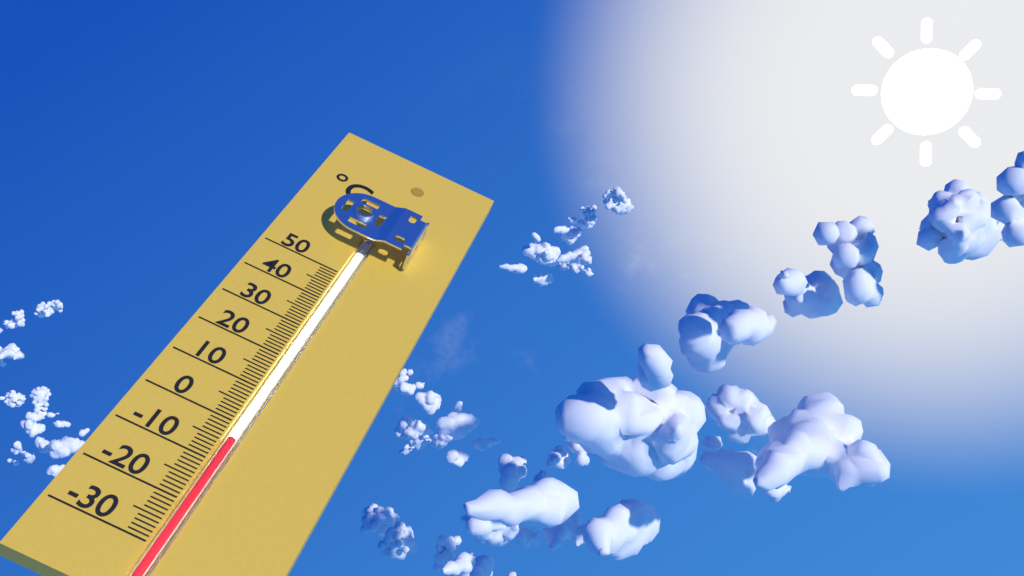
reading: -4 °C
